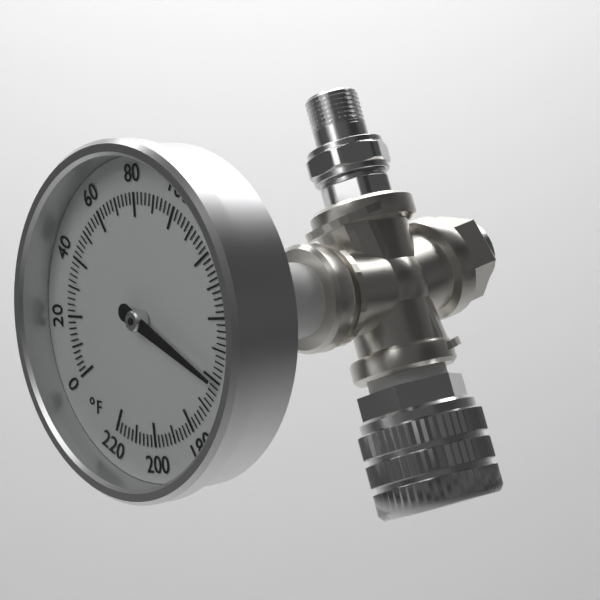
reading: 160 °F
